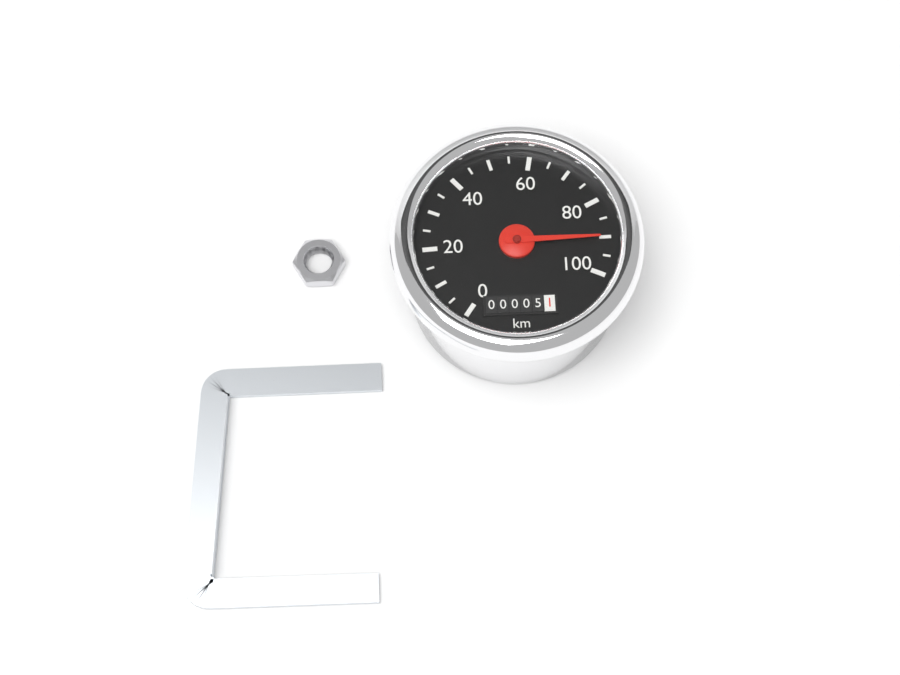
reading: 90 km/h
